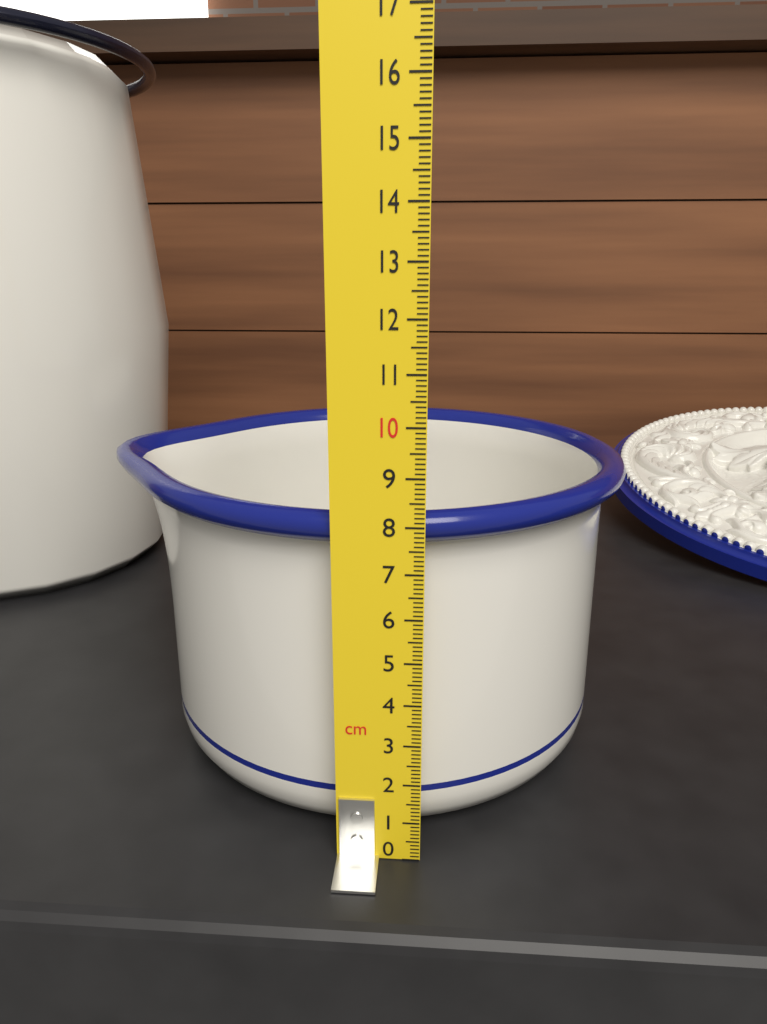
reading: 8.2 cm
